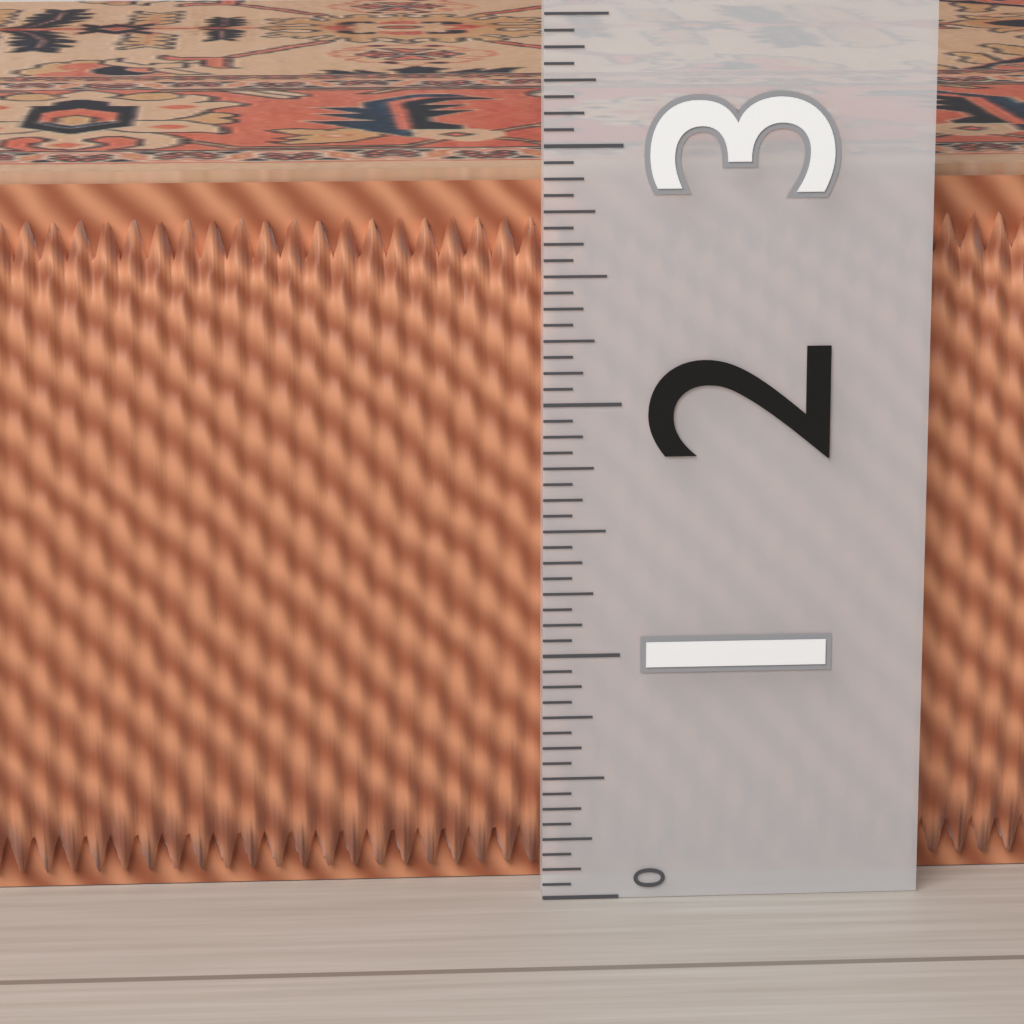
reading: 2.8750 (no unit)
